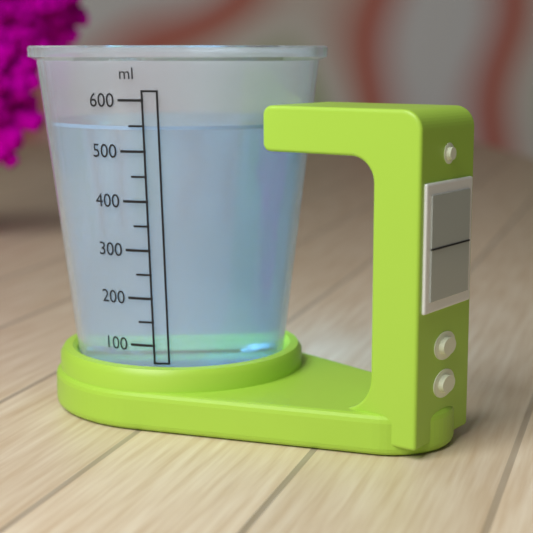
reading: 550 ml
